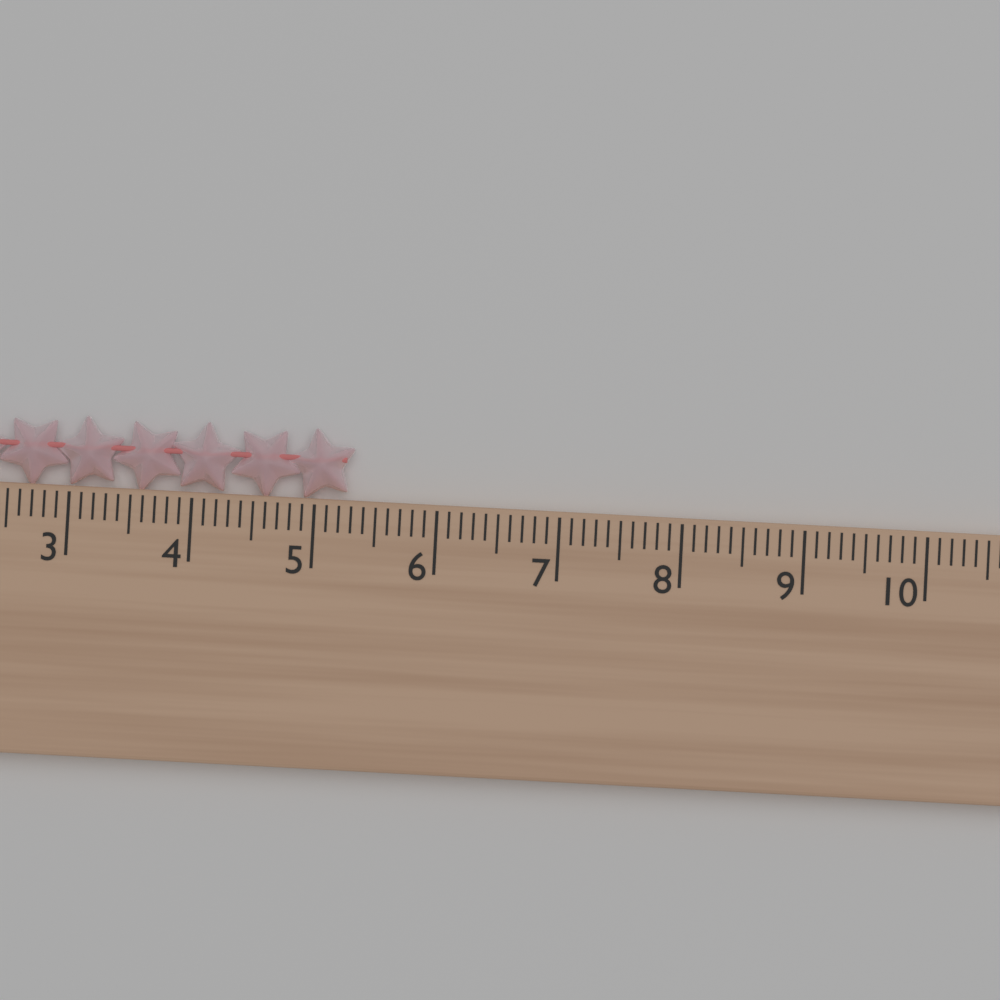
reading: 5.3 cm
